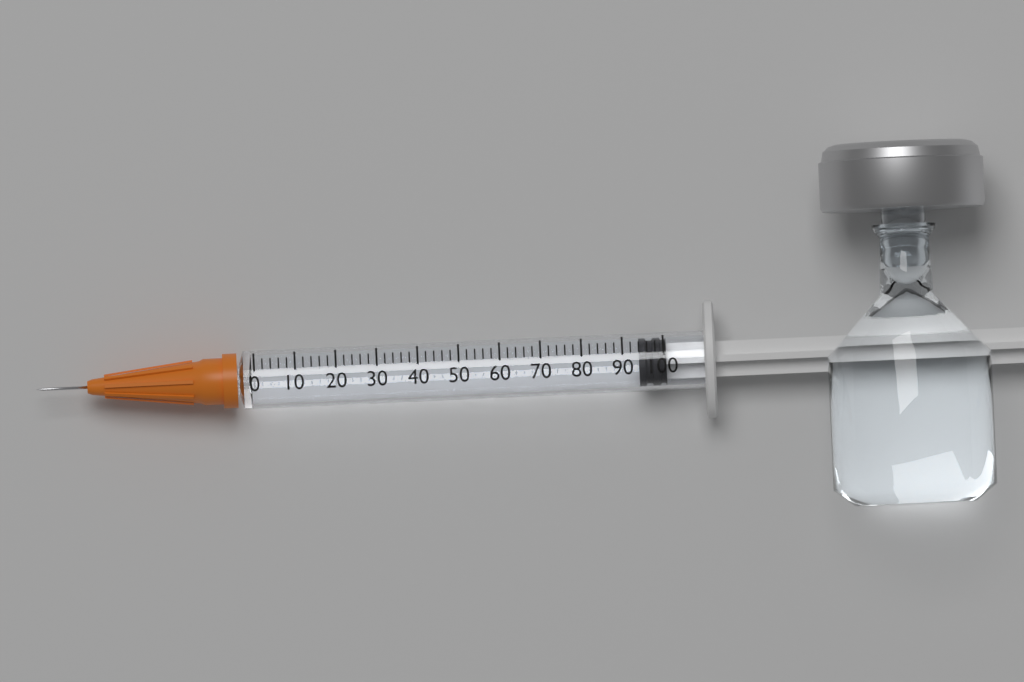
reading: 94 (no unit)
